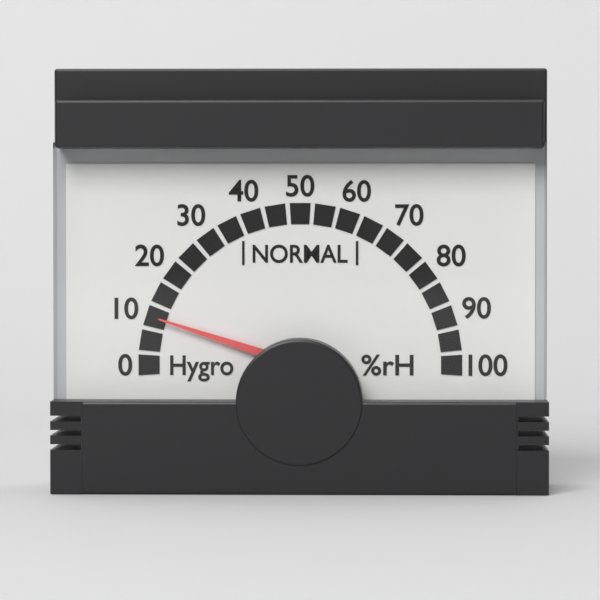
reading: 10 %rH
